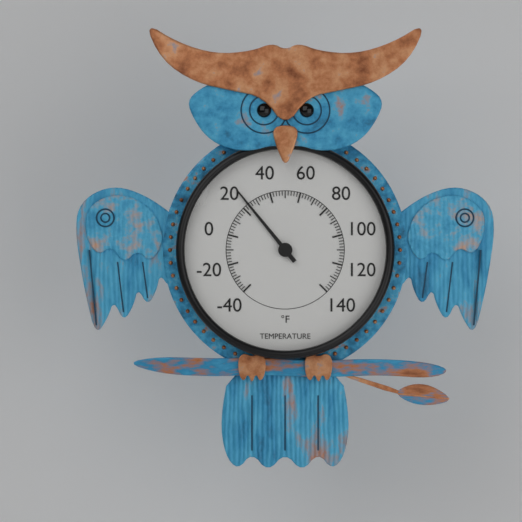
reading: 24 °F
